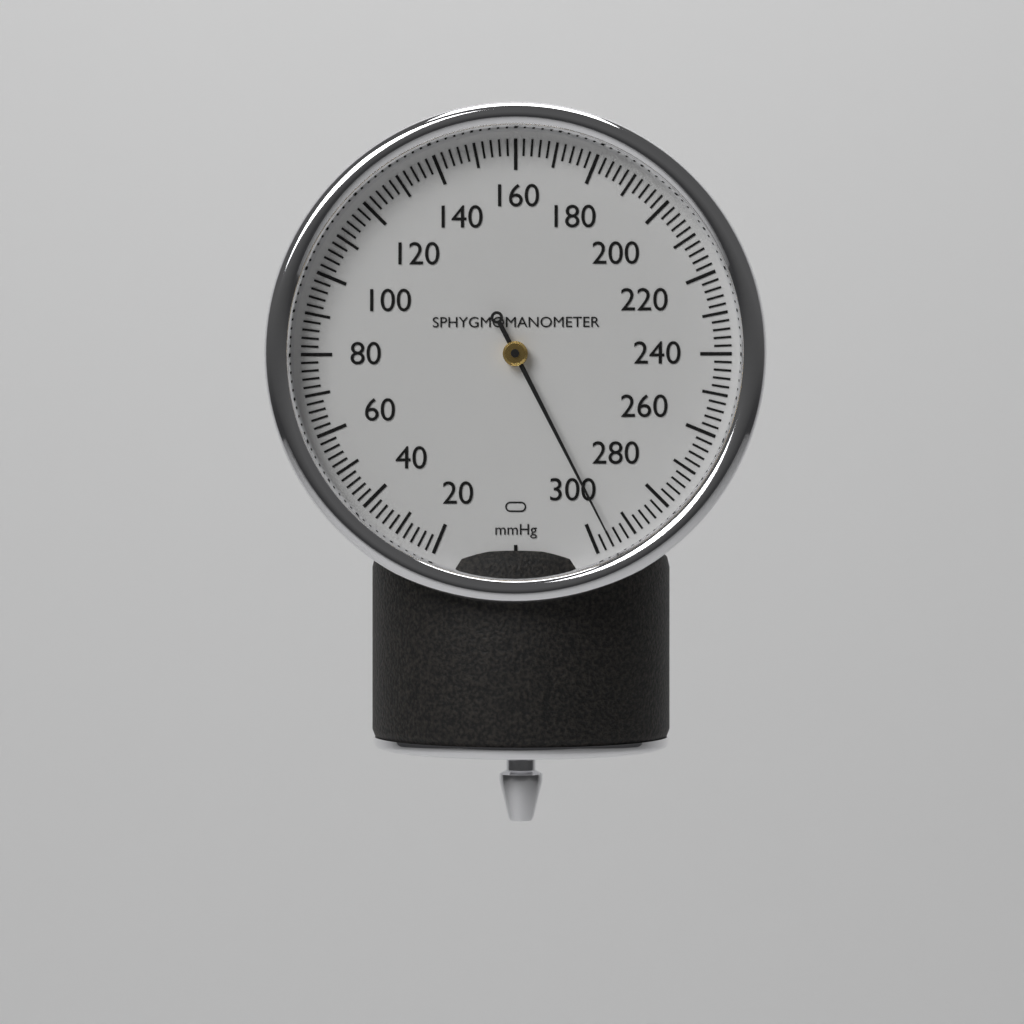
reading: 296 mmHg
